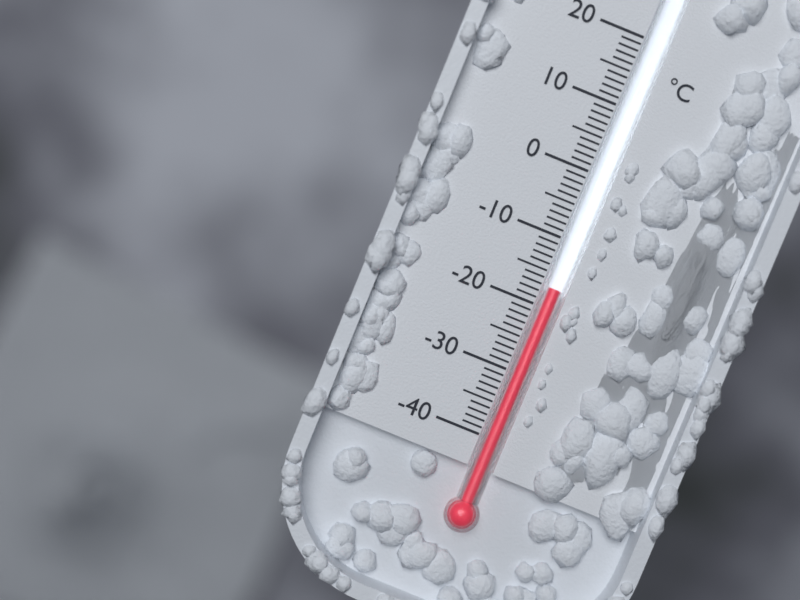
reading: -17 °C
